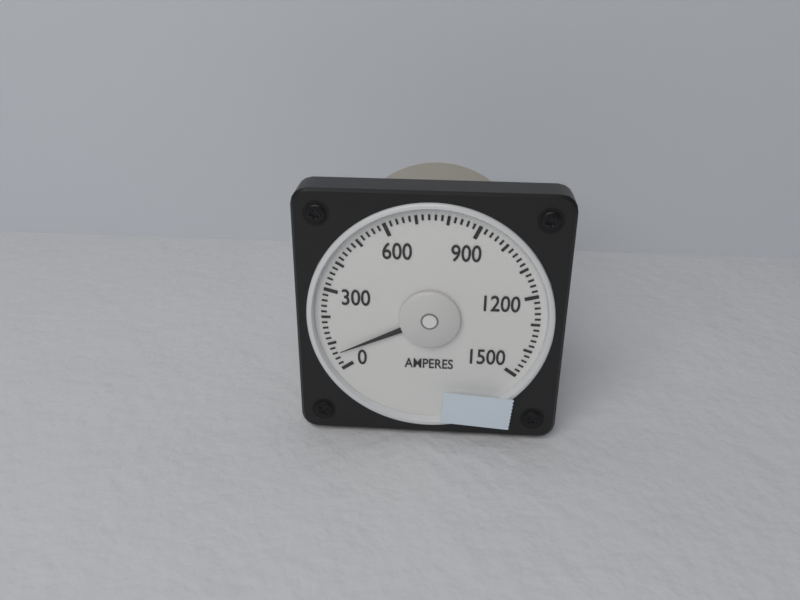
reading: 60 A
